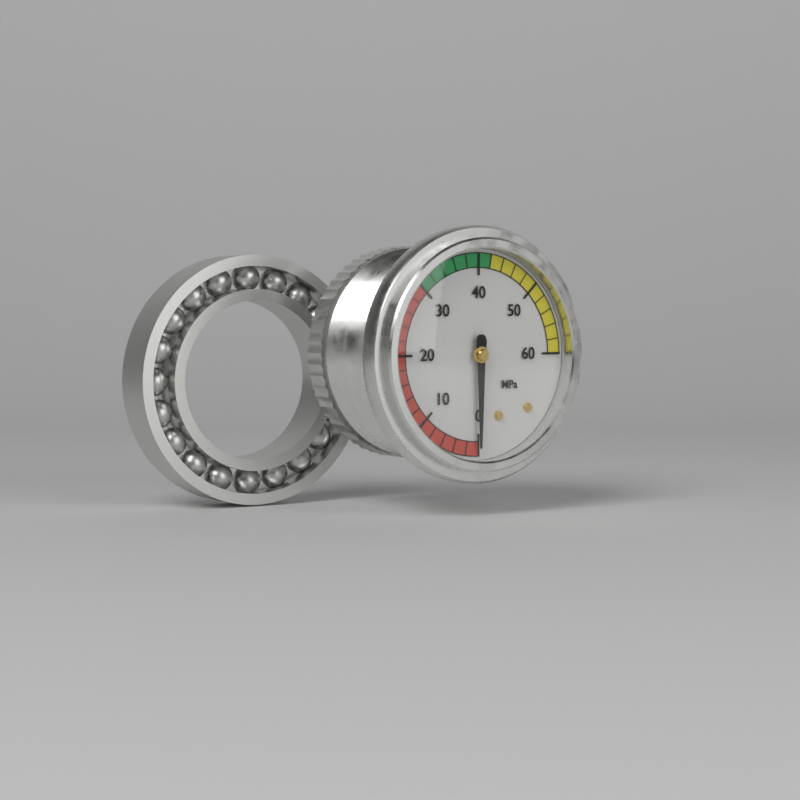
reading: 0 MPa
